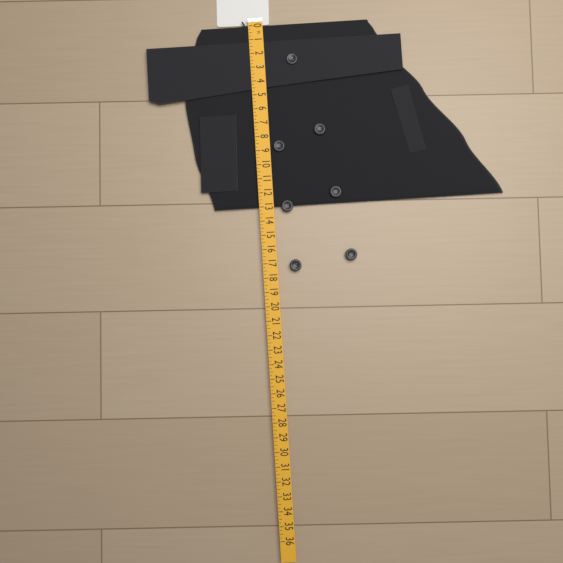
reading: 13.00 in
